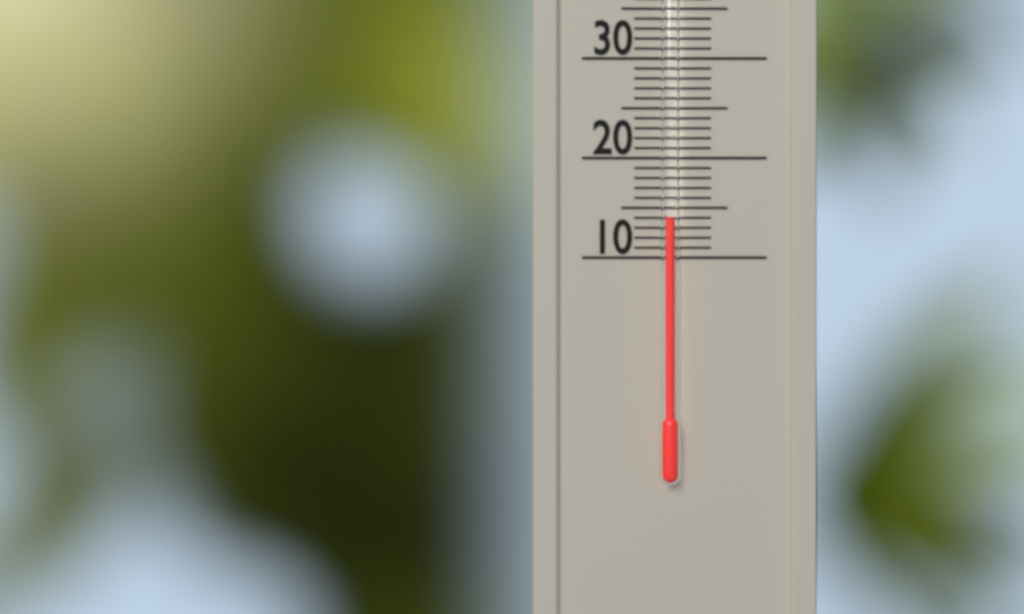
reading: 14 °C
